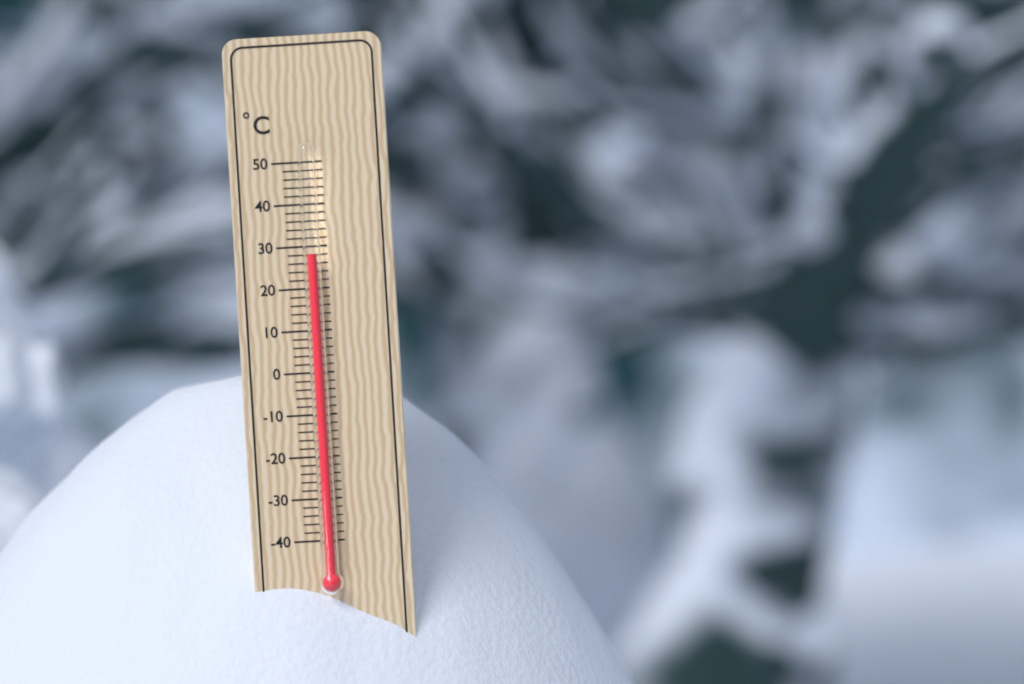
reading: 28 °C
